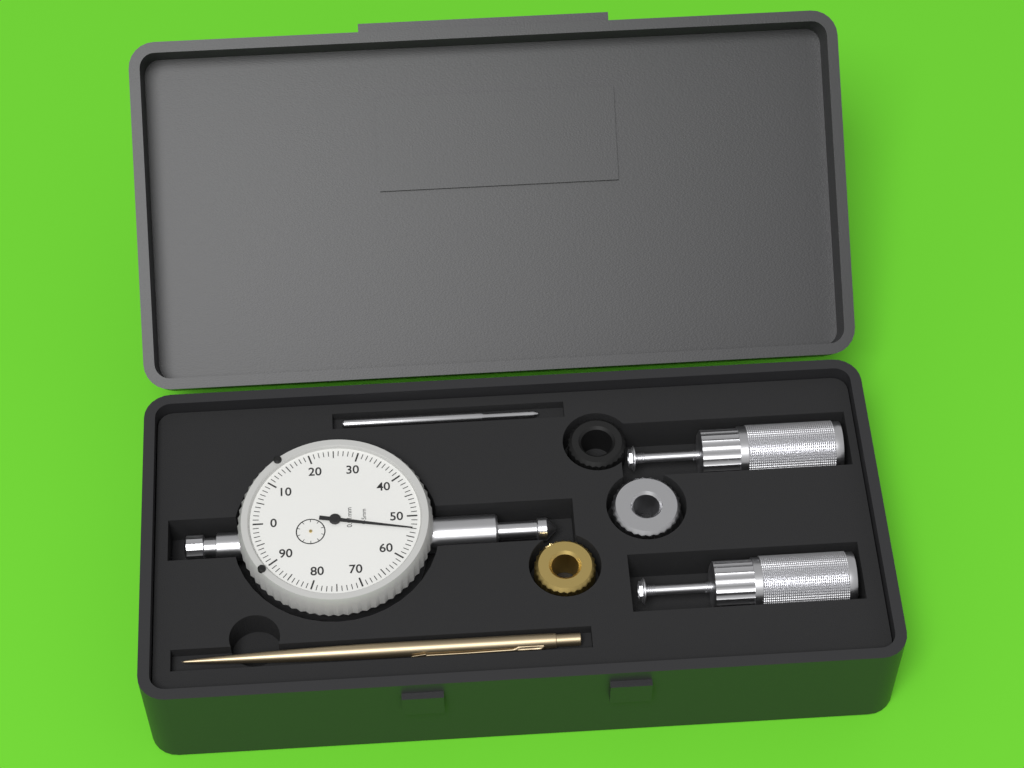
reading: 0.53 mm
